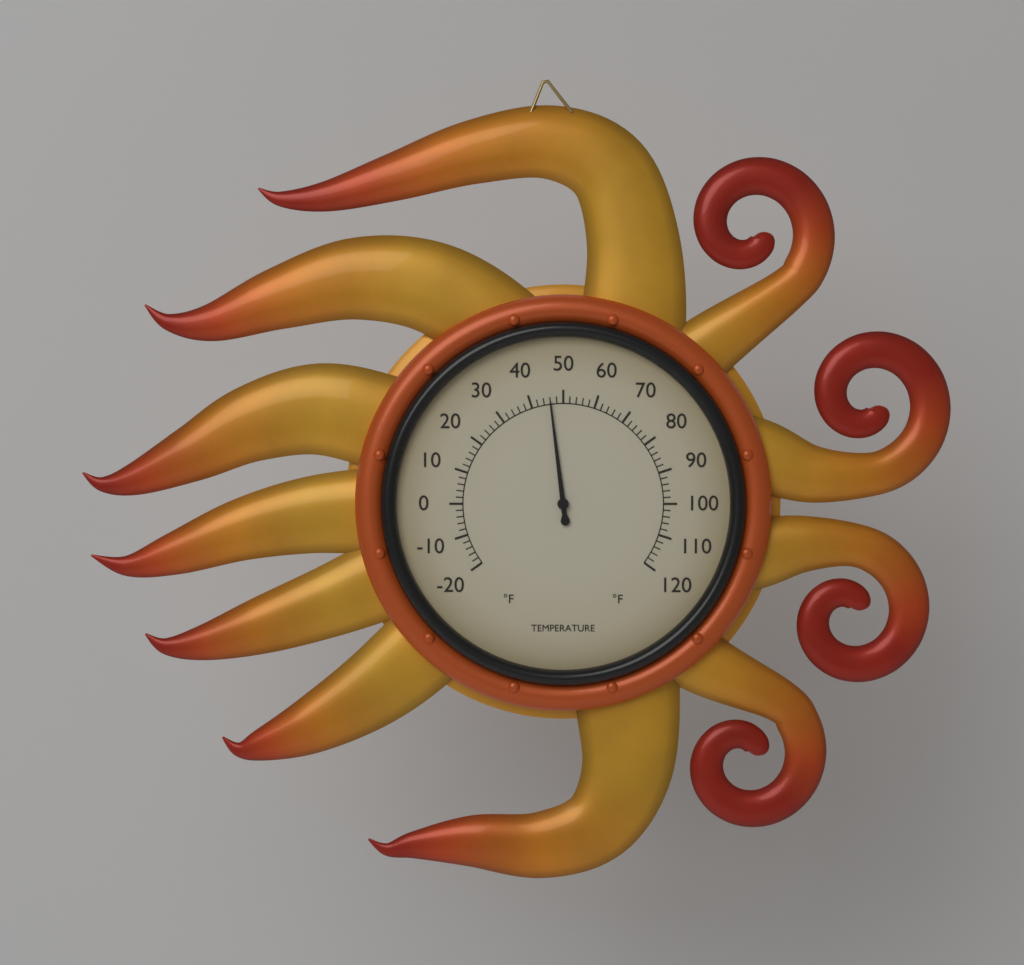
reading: 46 °F
